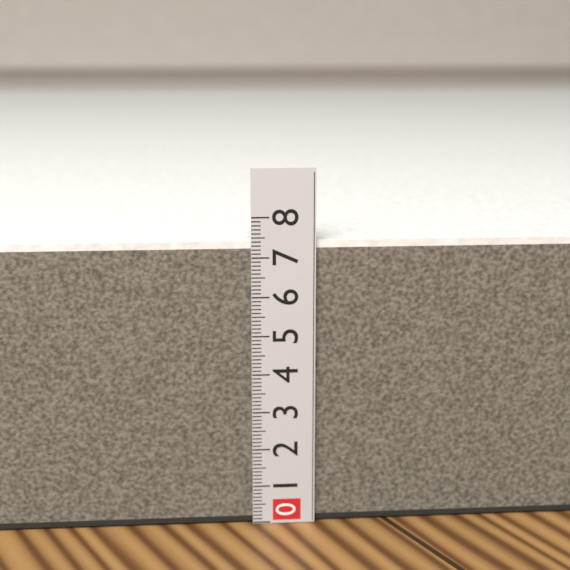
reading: 7.4 (no unit)
